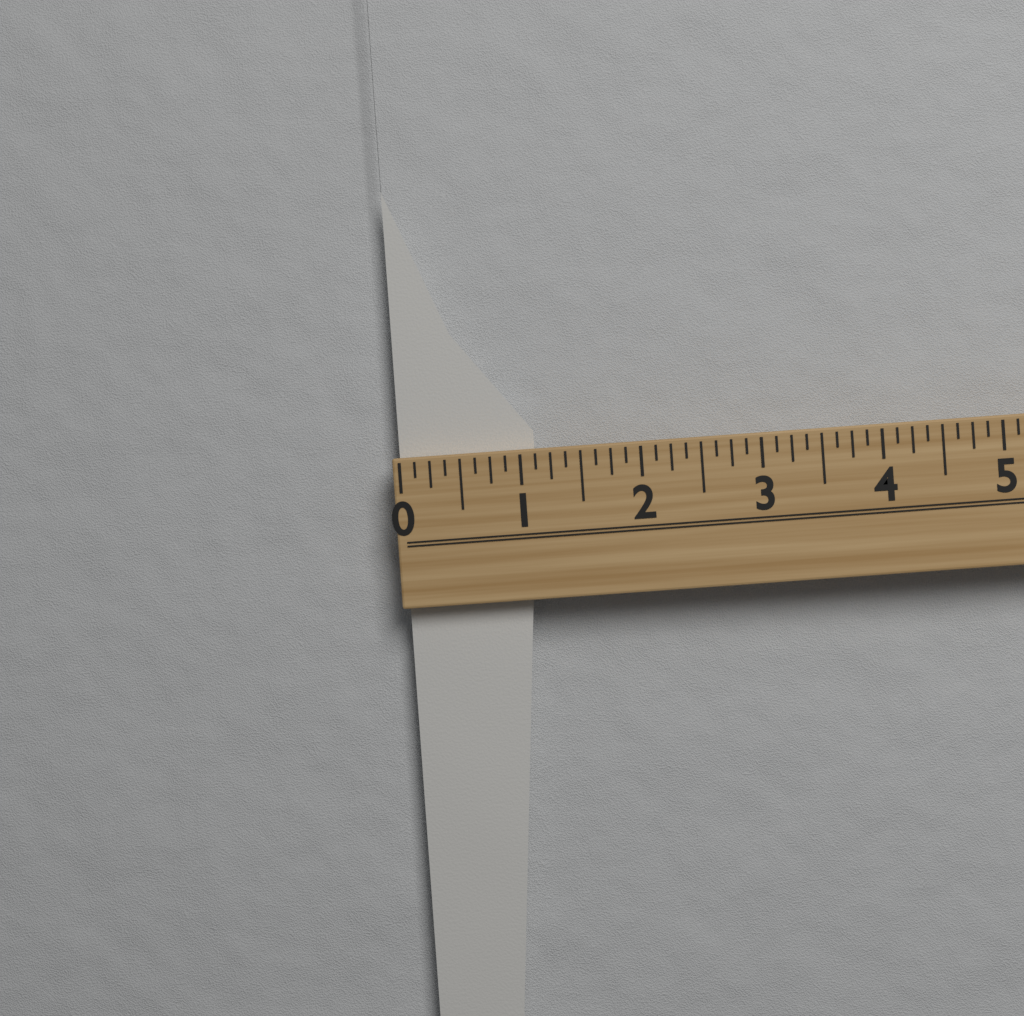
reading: 1.125 (no unit)
